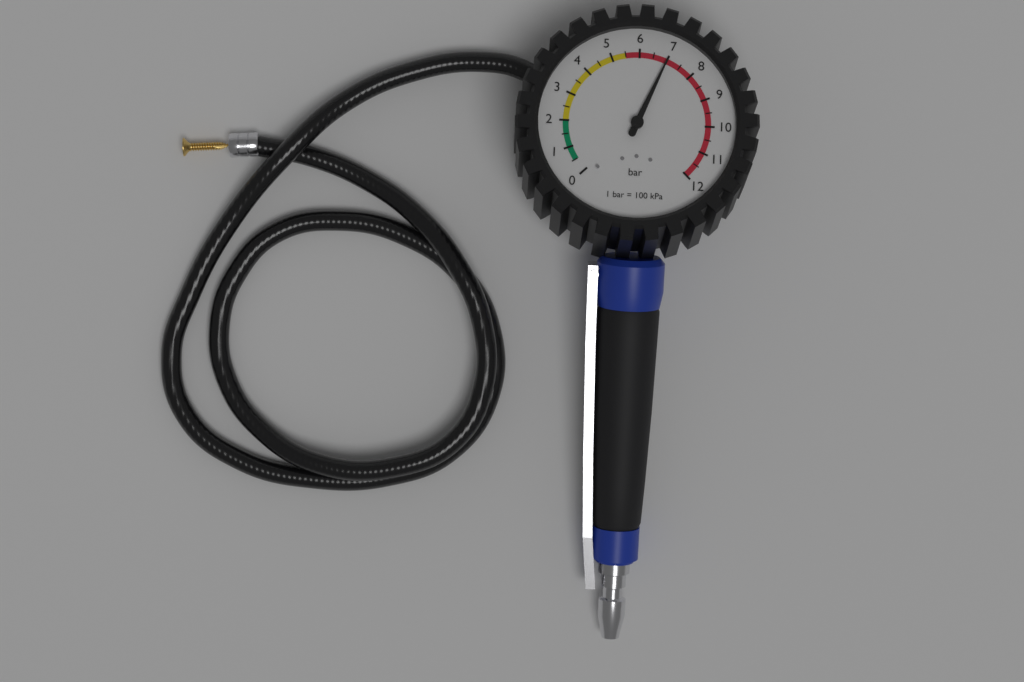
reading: 7.0 bar
